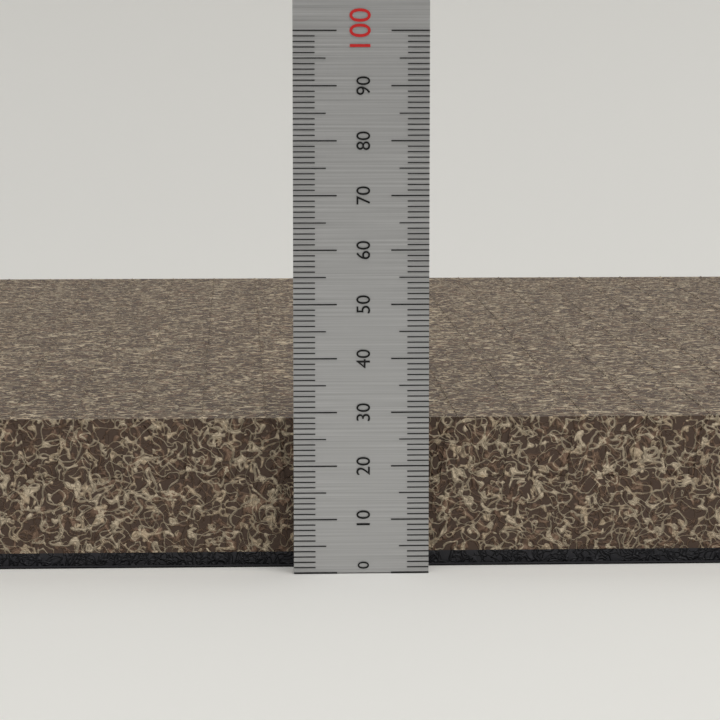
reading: 28 (no unit)
